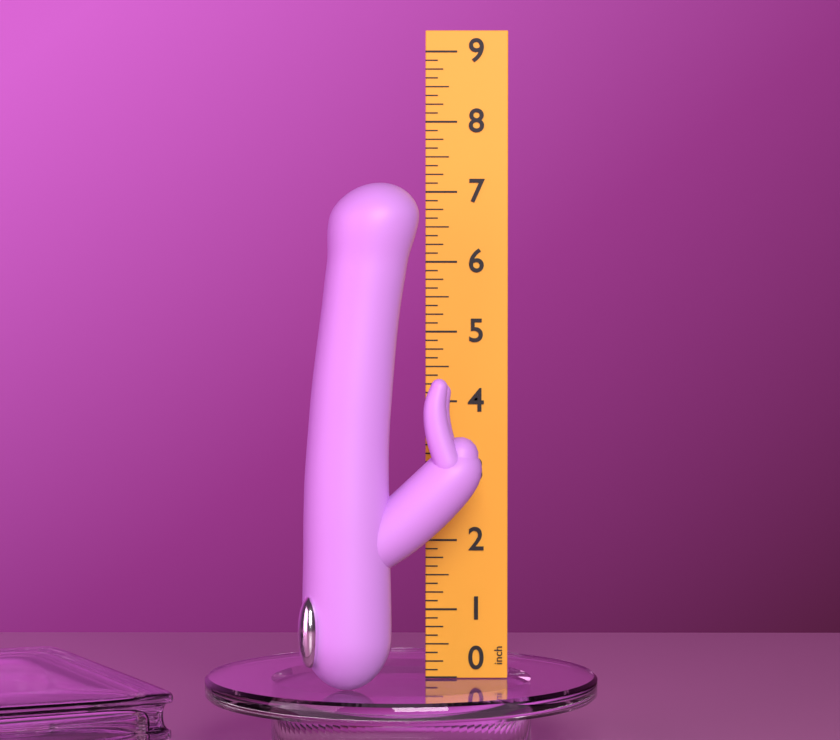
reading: 7.125 inch
